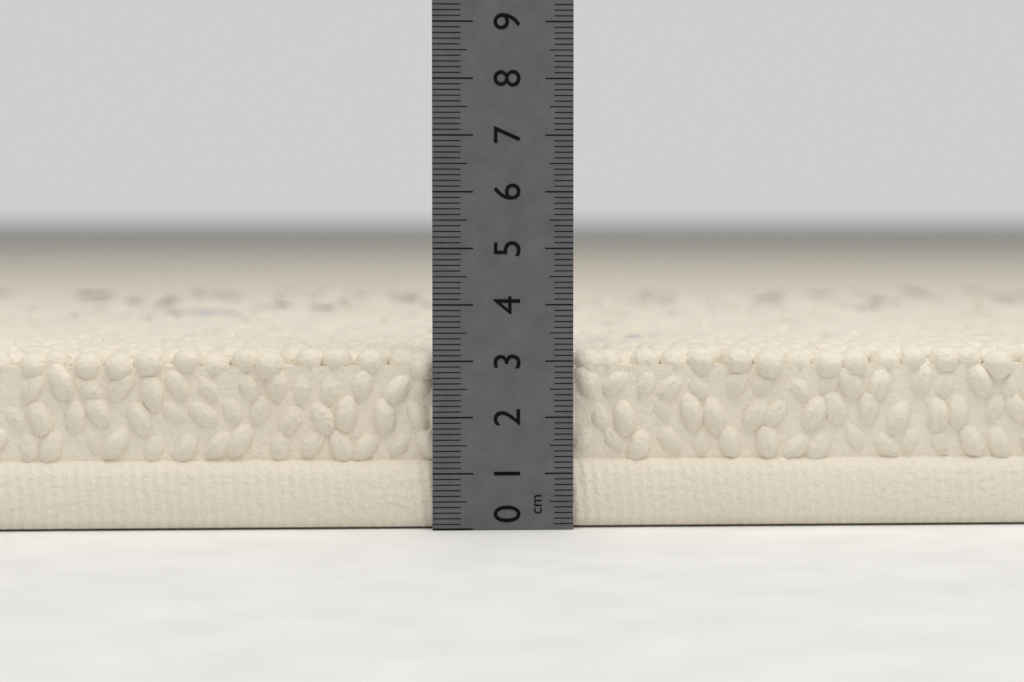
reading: 3.2 cm
